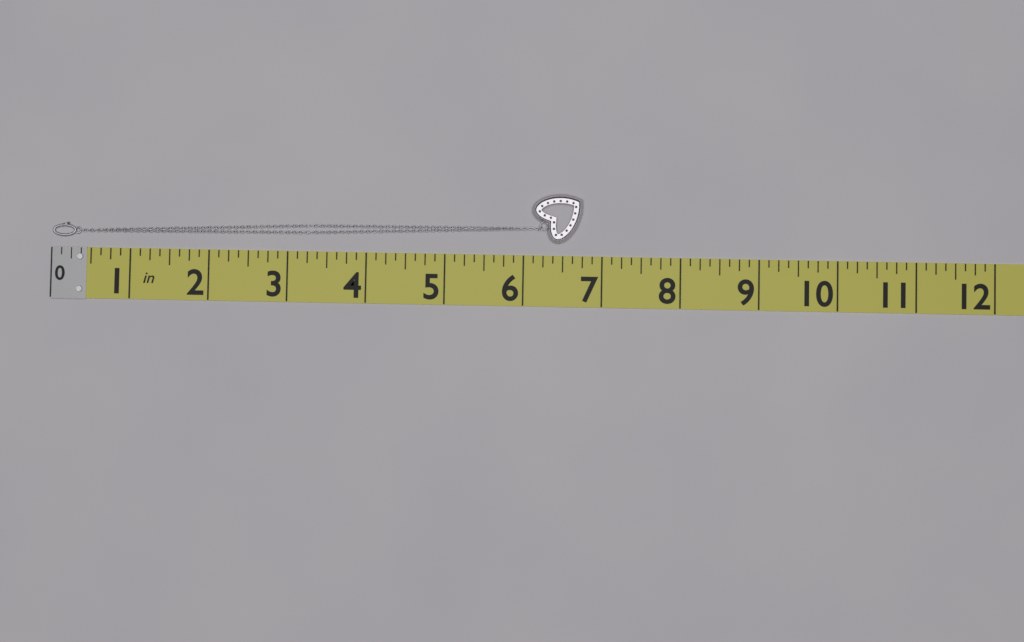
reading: 6.750 in
